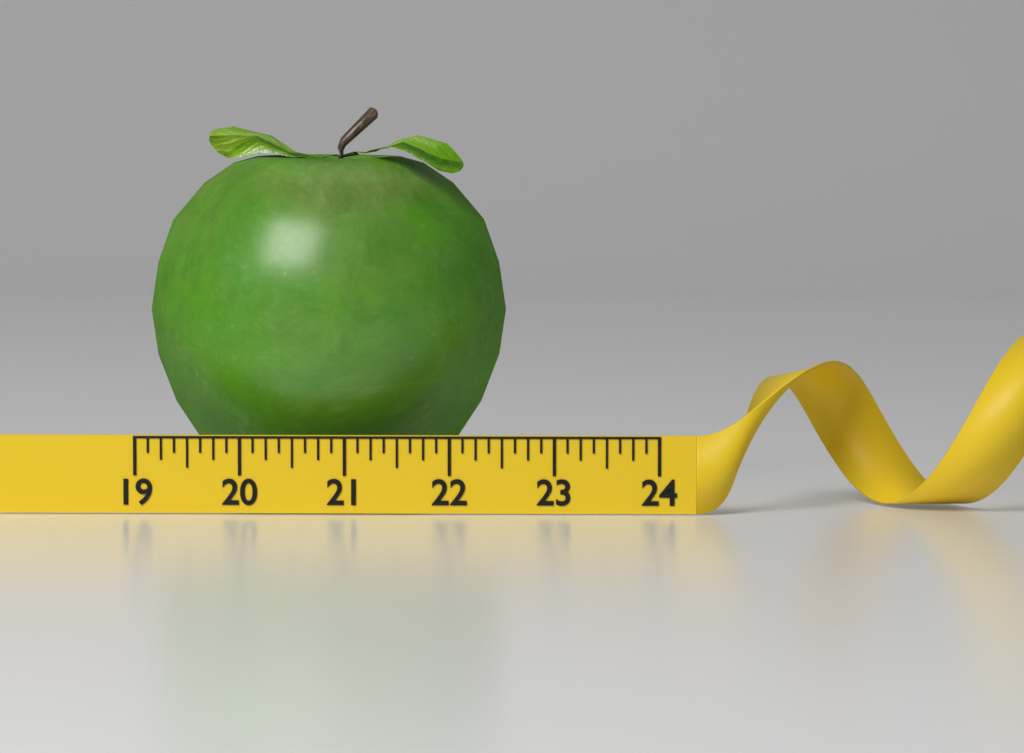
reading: 22.500 (no unit)
